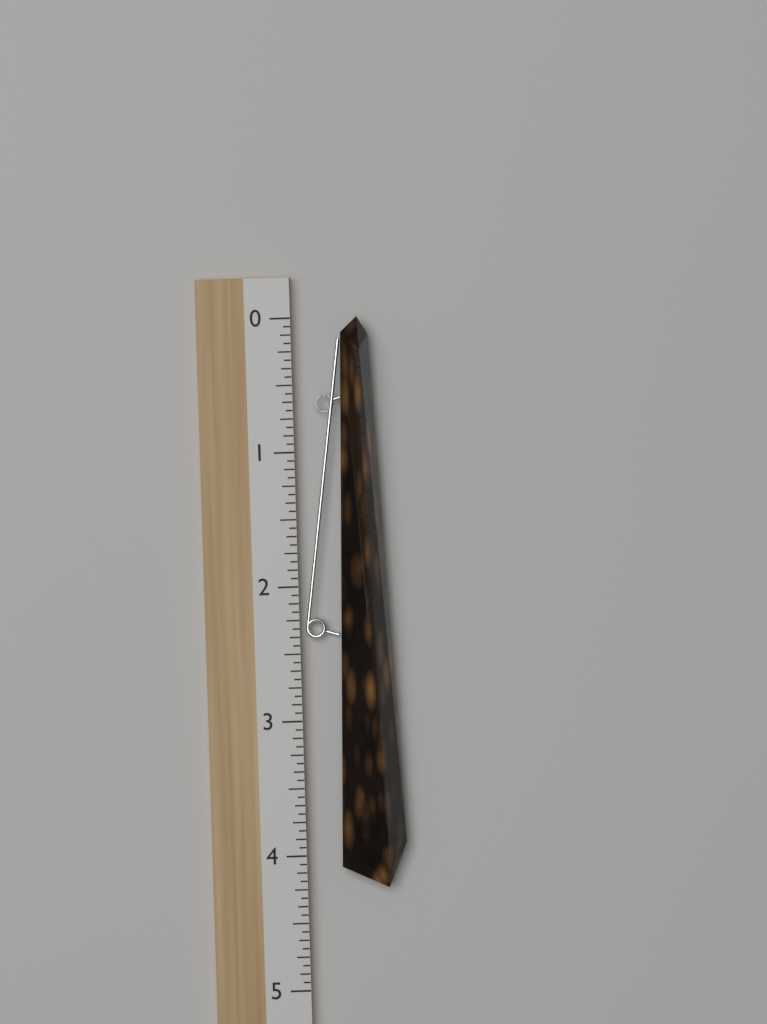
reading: 4.2500 (no unit)
